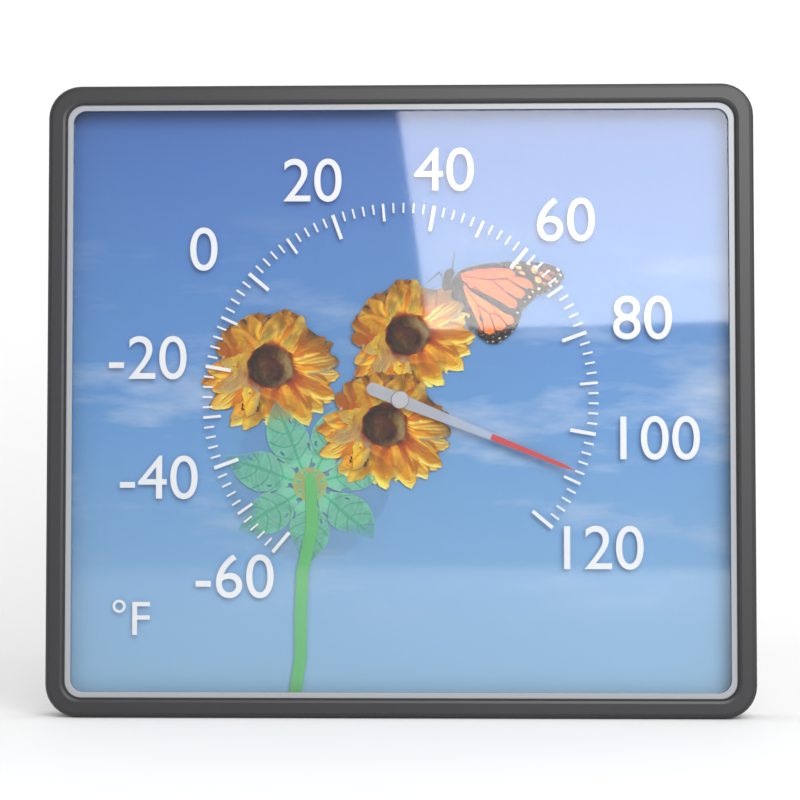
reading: 108 °F
